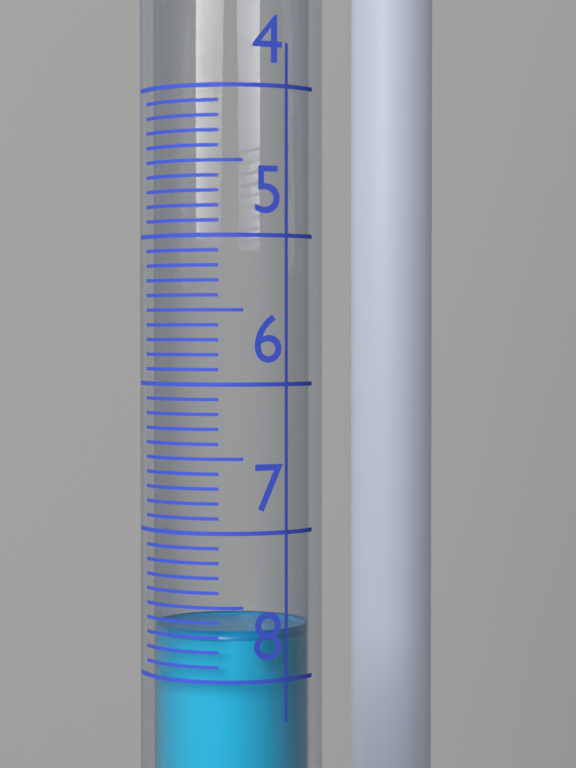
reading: 7.7 (no unit)
